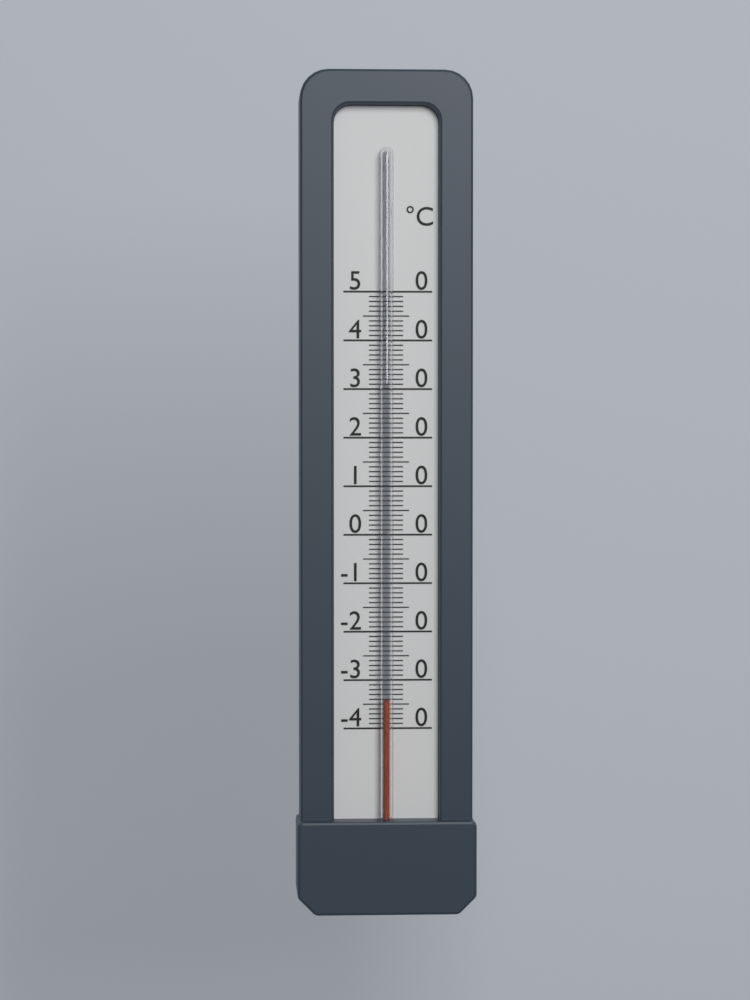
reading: -34 °C
